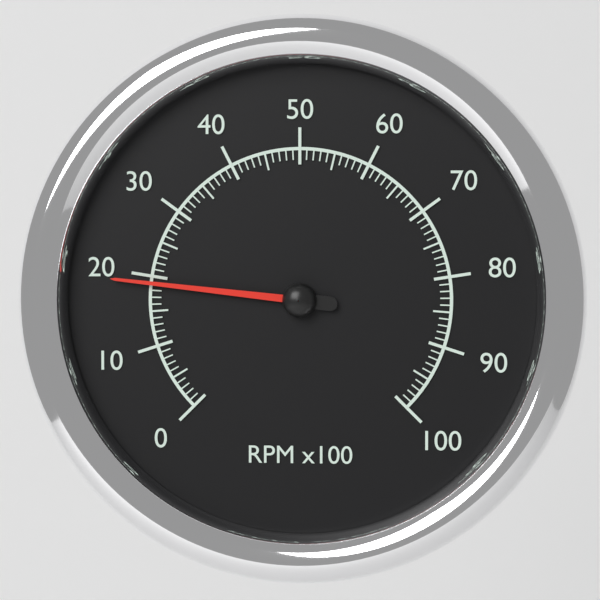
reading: 19 RPM x100
